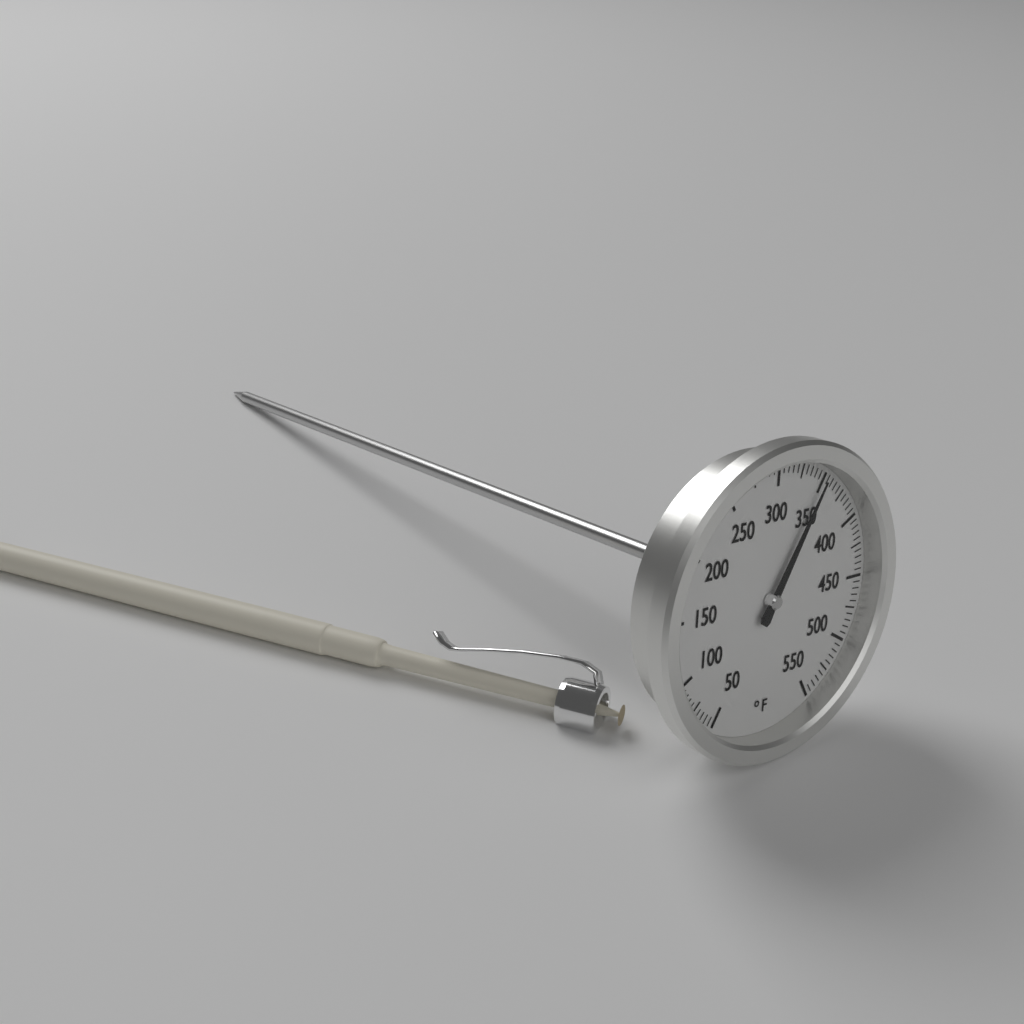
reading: 350 °F
